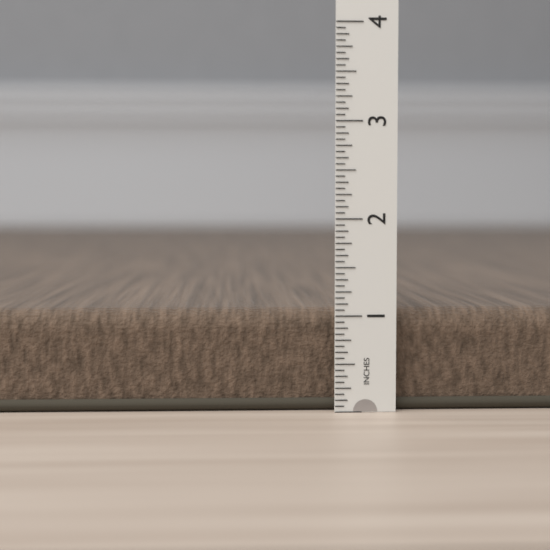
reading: 1.0625 in
